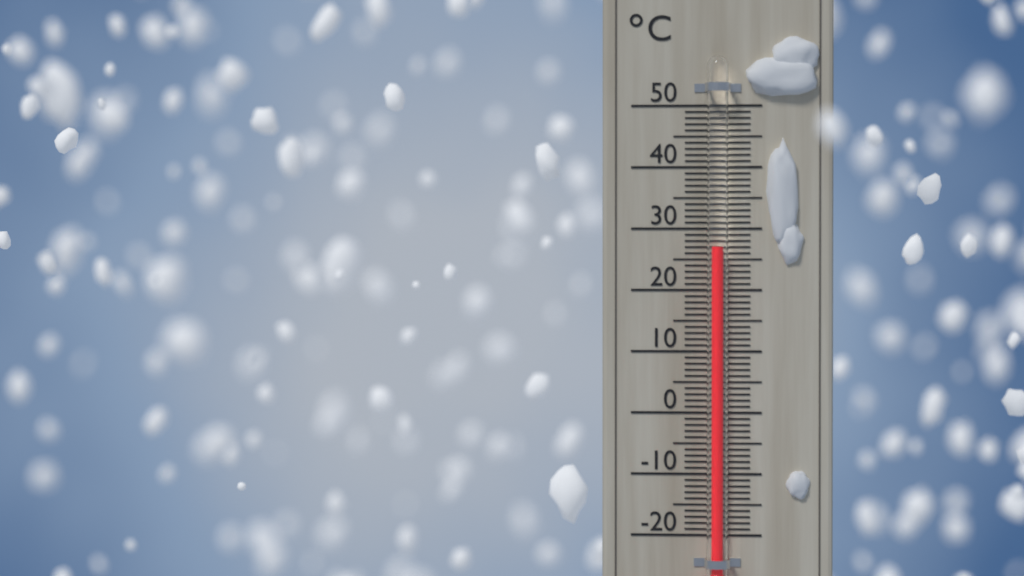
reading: 27 °C
